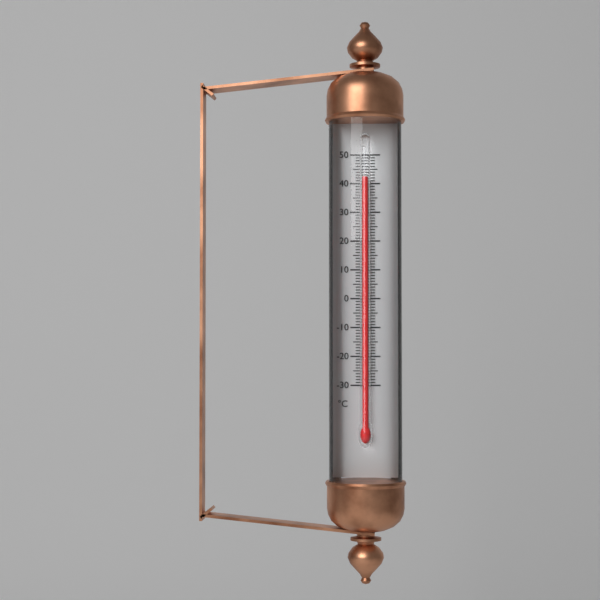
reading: 42 °C
